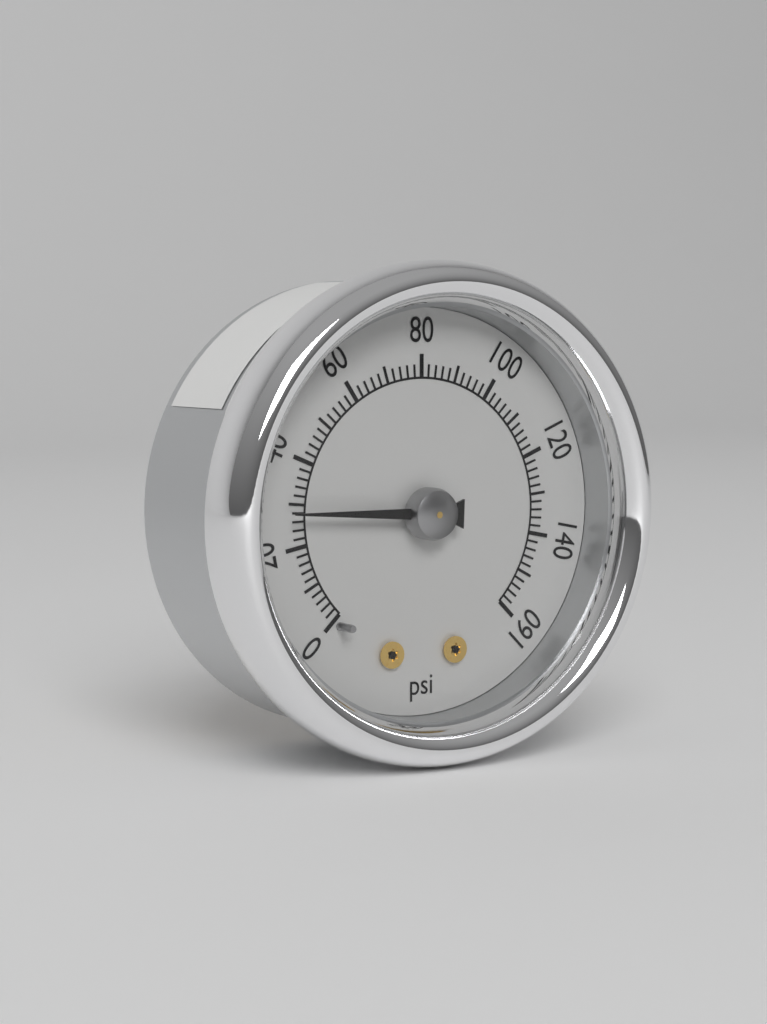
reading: 28 psi
